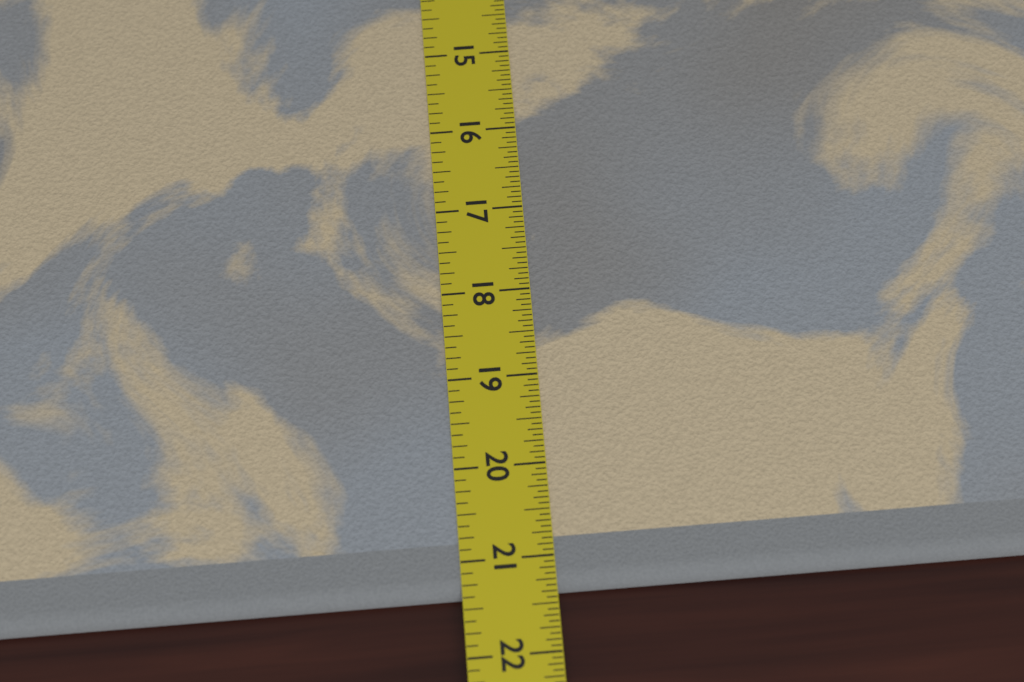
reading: 21.3750 in
